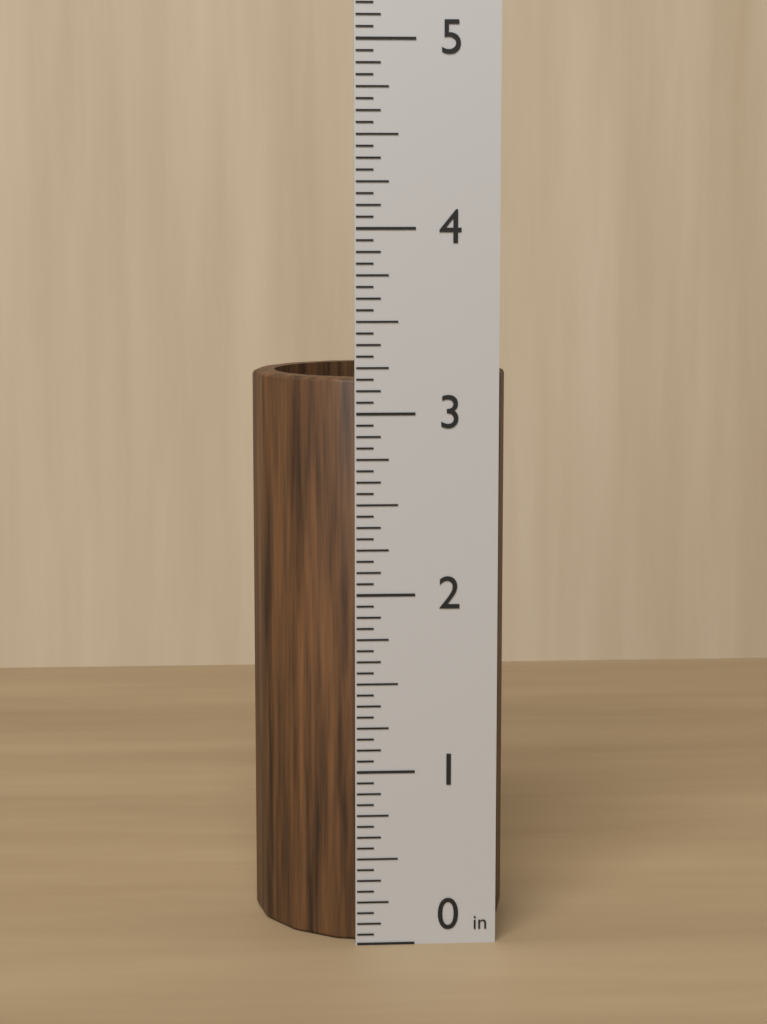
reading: 3.1875 in
